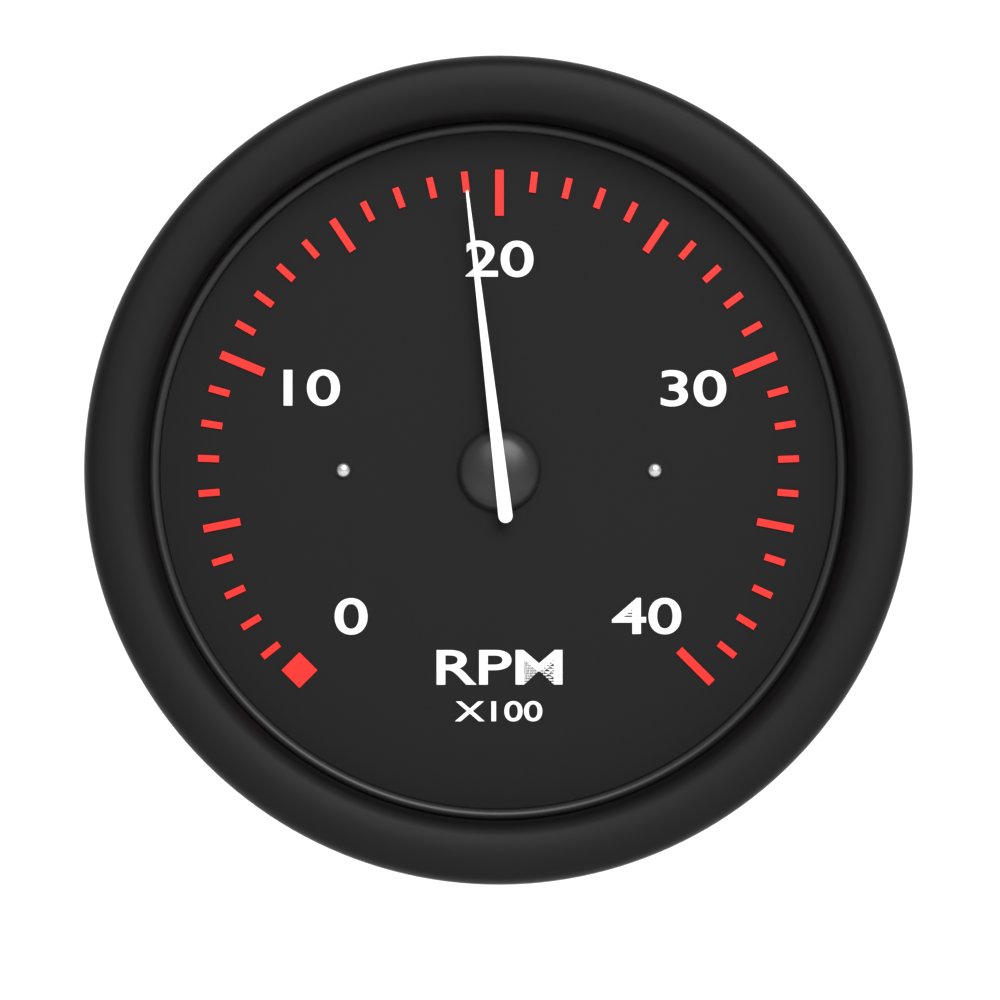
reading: 19 RPM x100
